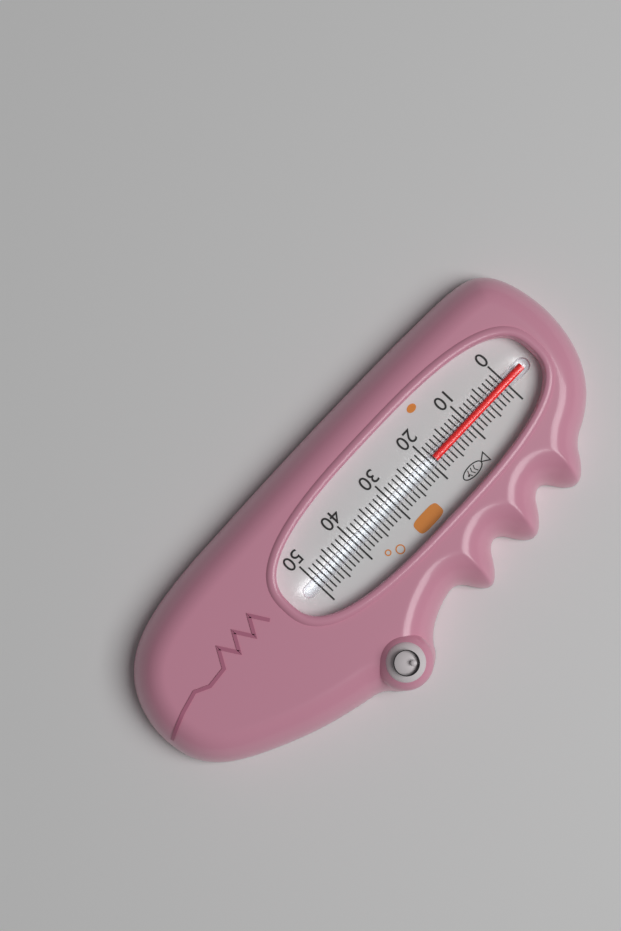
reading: 19 (no unit)
